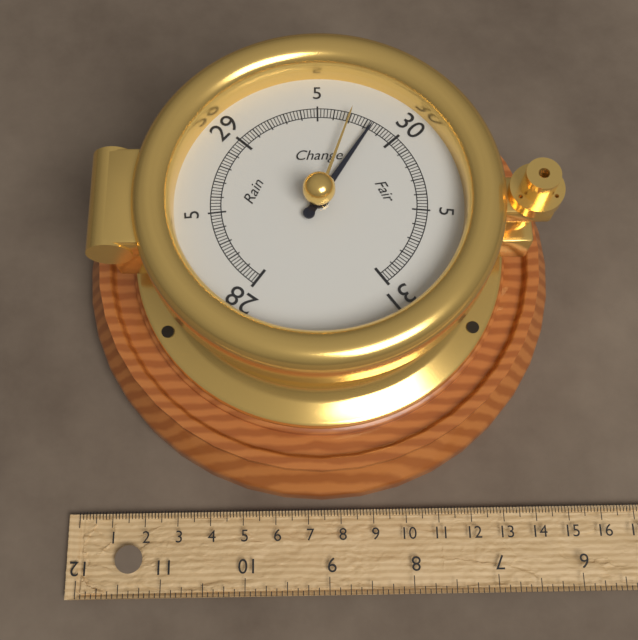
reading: 29.84 inHg
